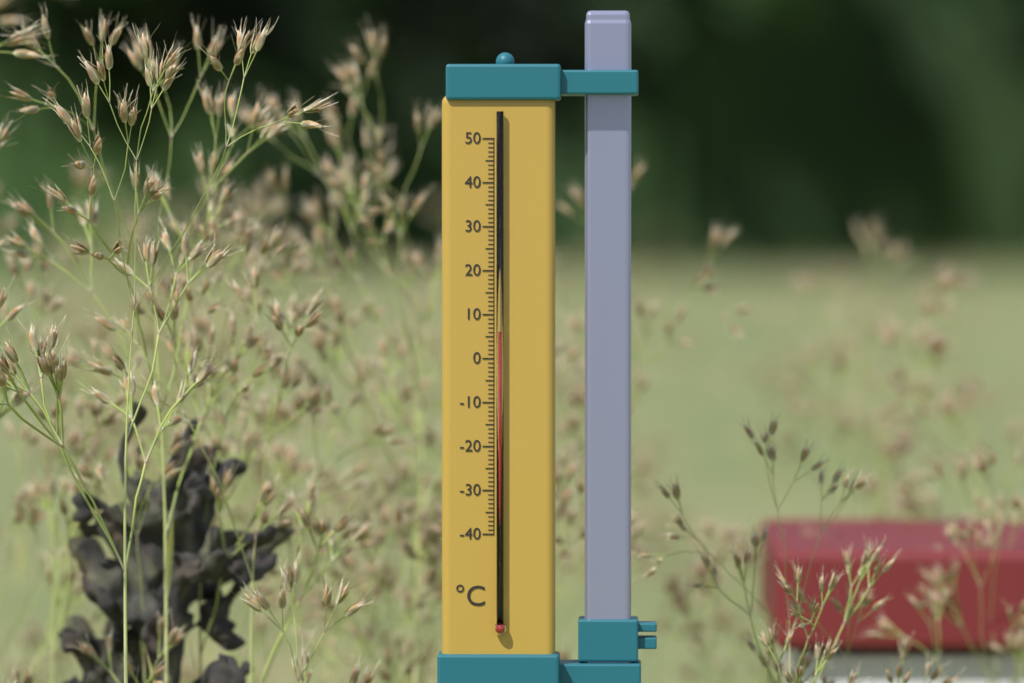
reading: 6 °C
